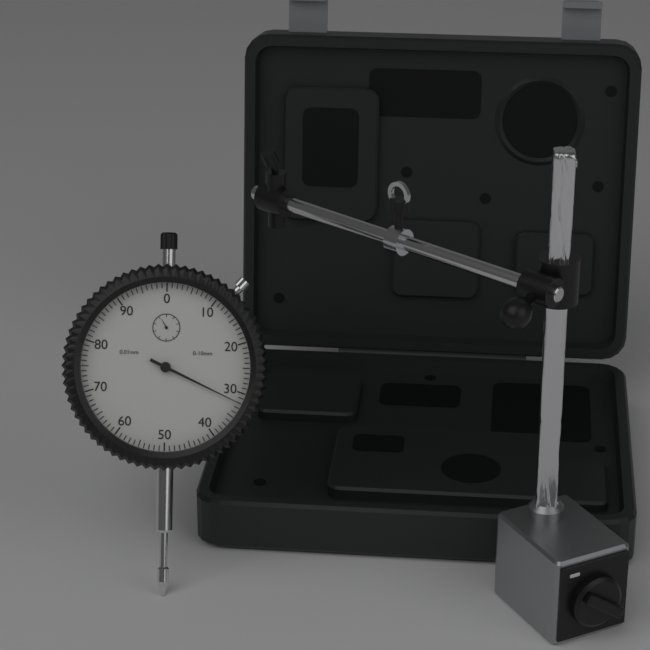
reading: 0.32 mm
